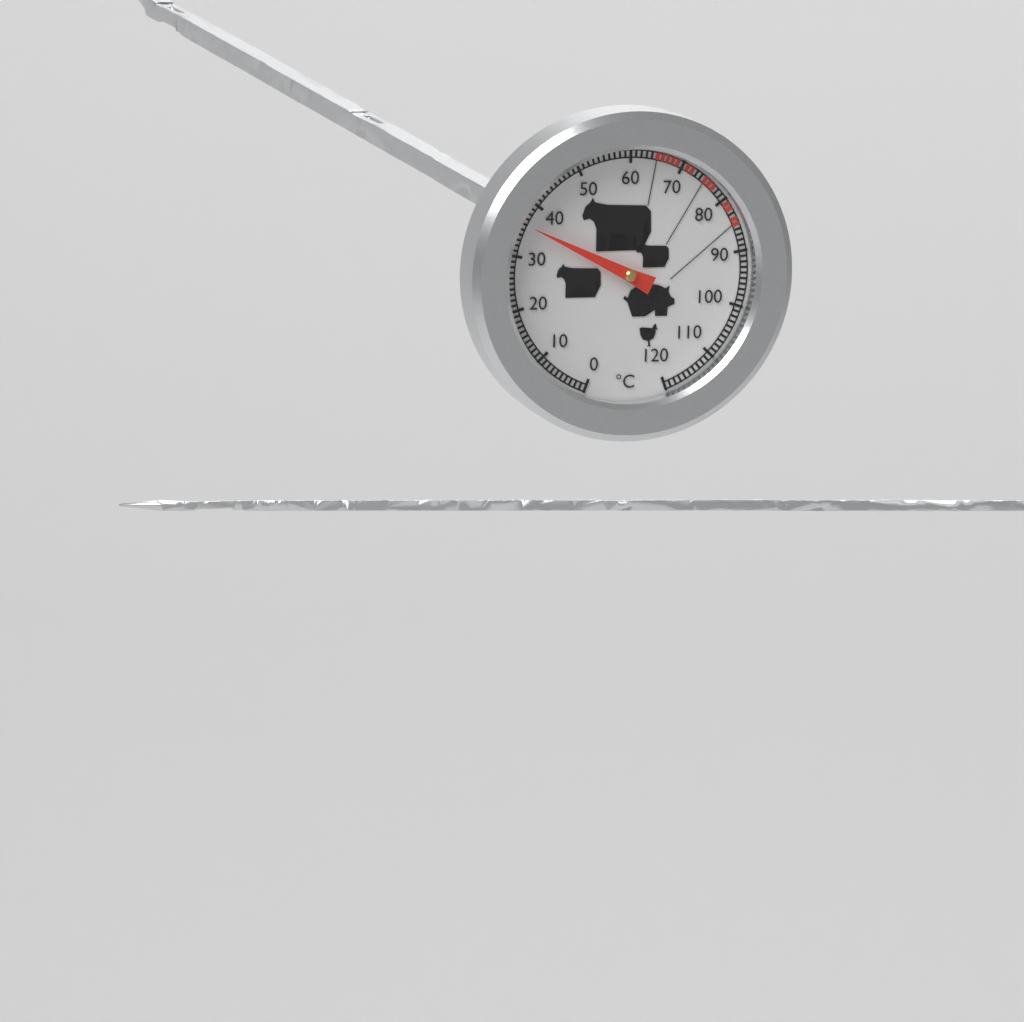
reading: 36 °C
